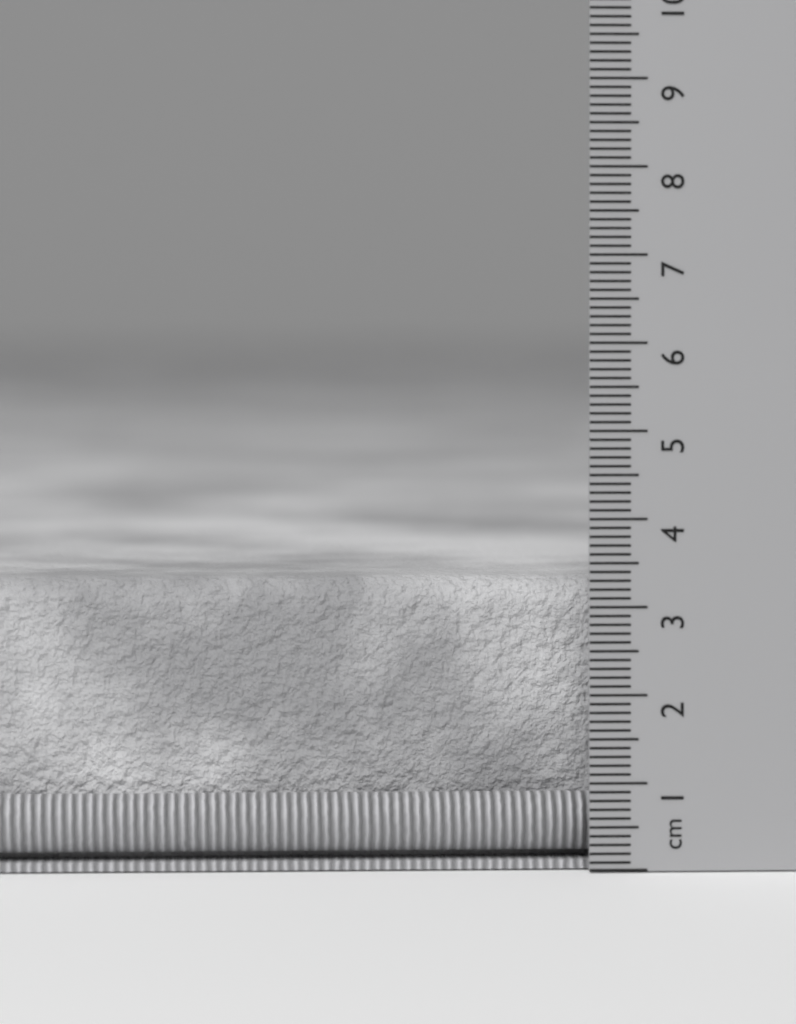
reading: 3.3 cm
